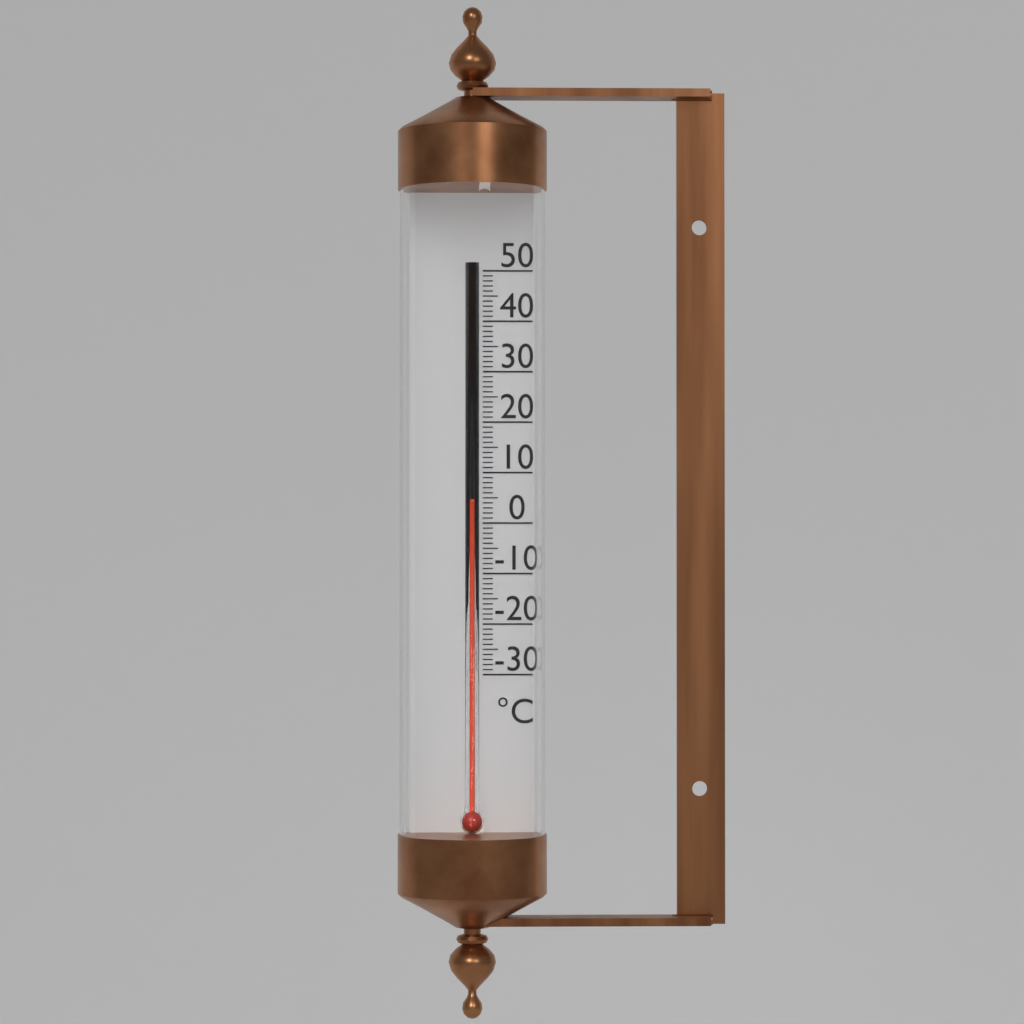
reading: 4 °C
